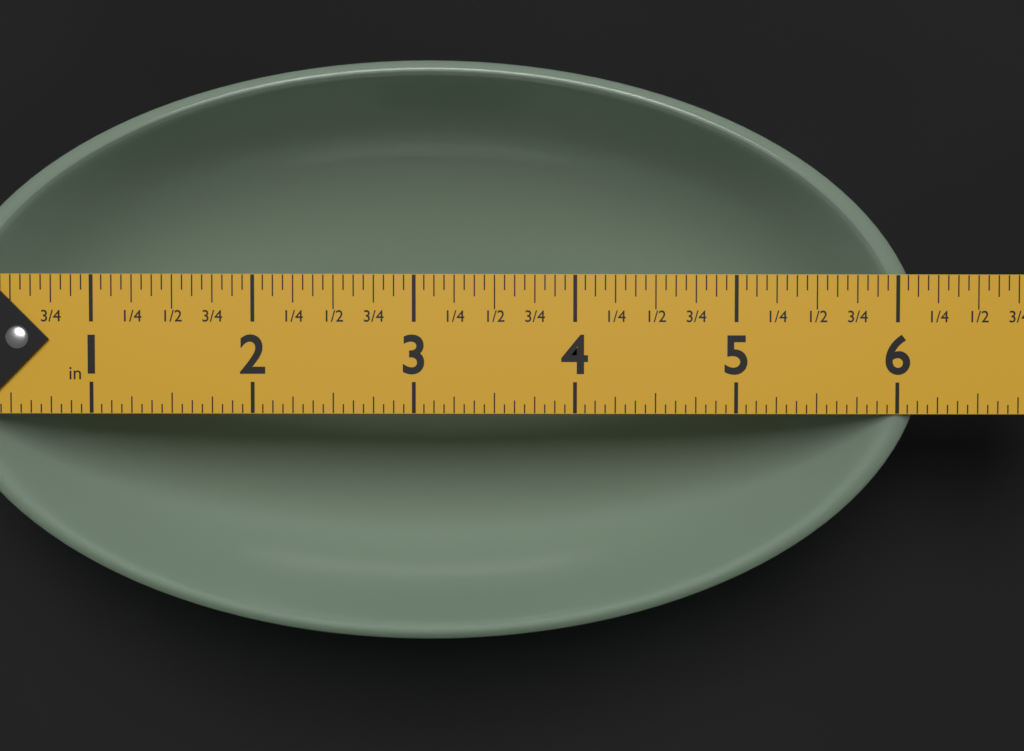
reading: 6.1875 in
